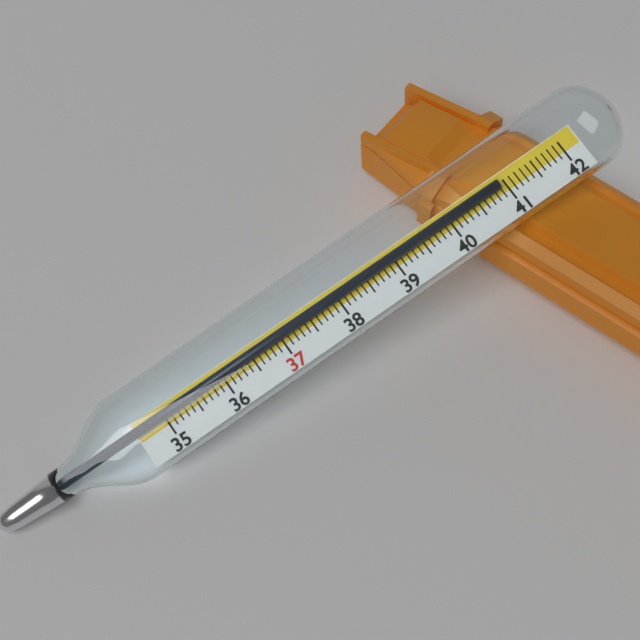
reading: 40.9 (no unit)
